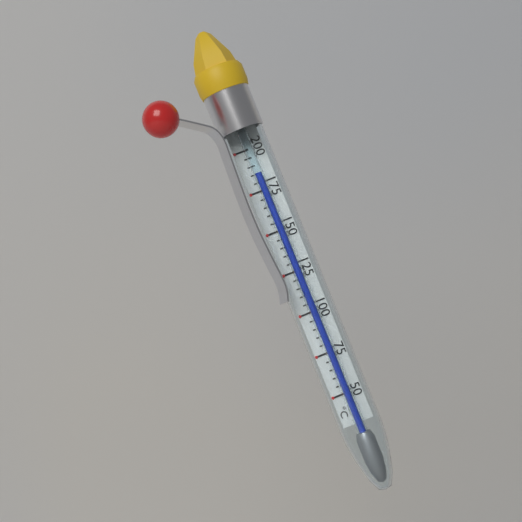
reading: 185 °C
